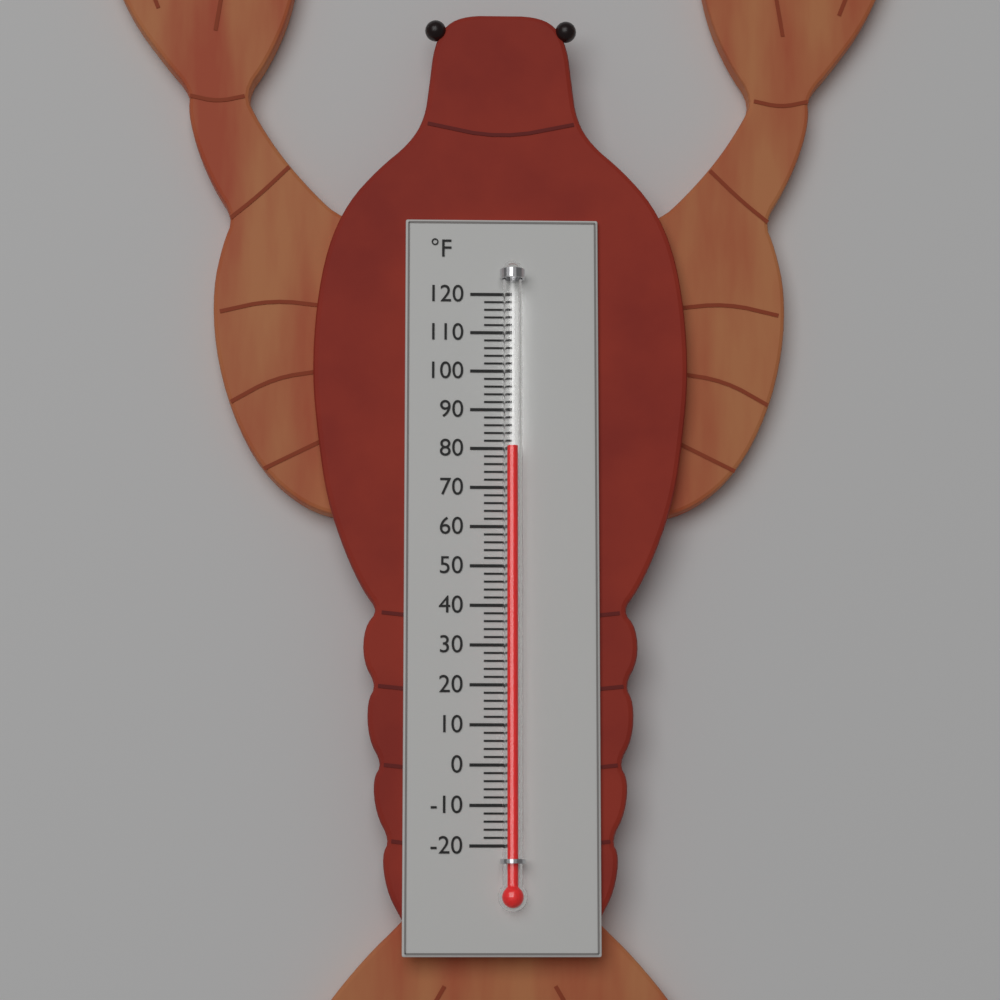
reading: 80 °F
